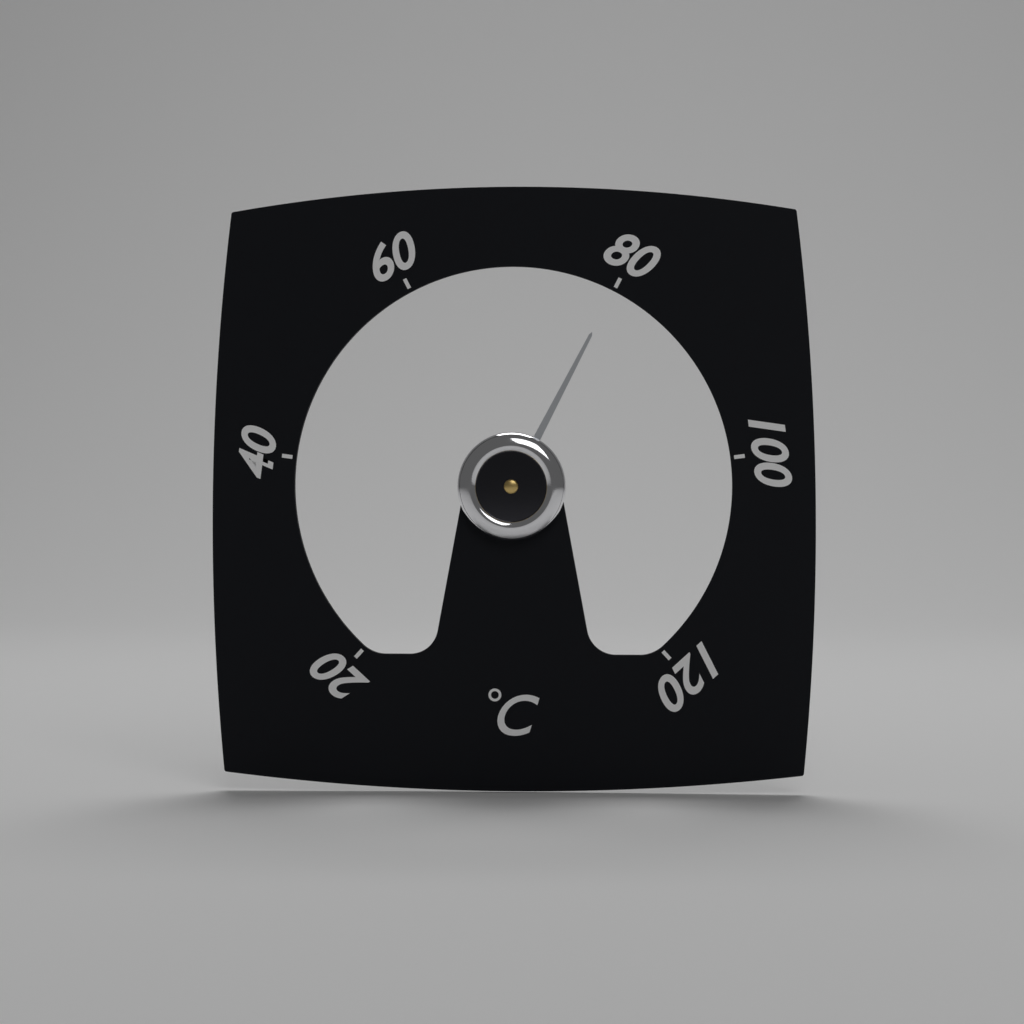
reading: 80 °C
